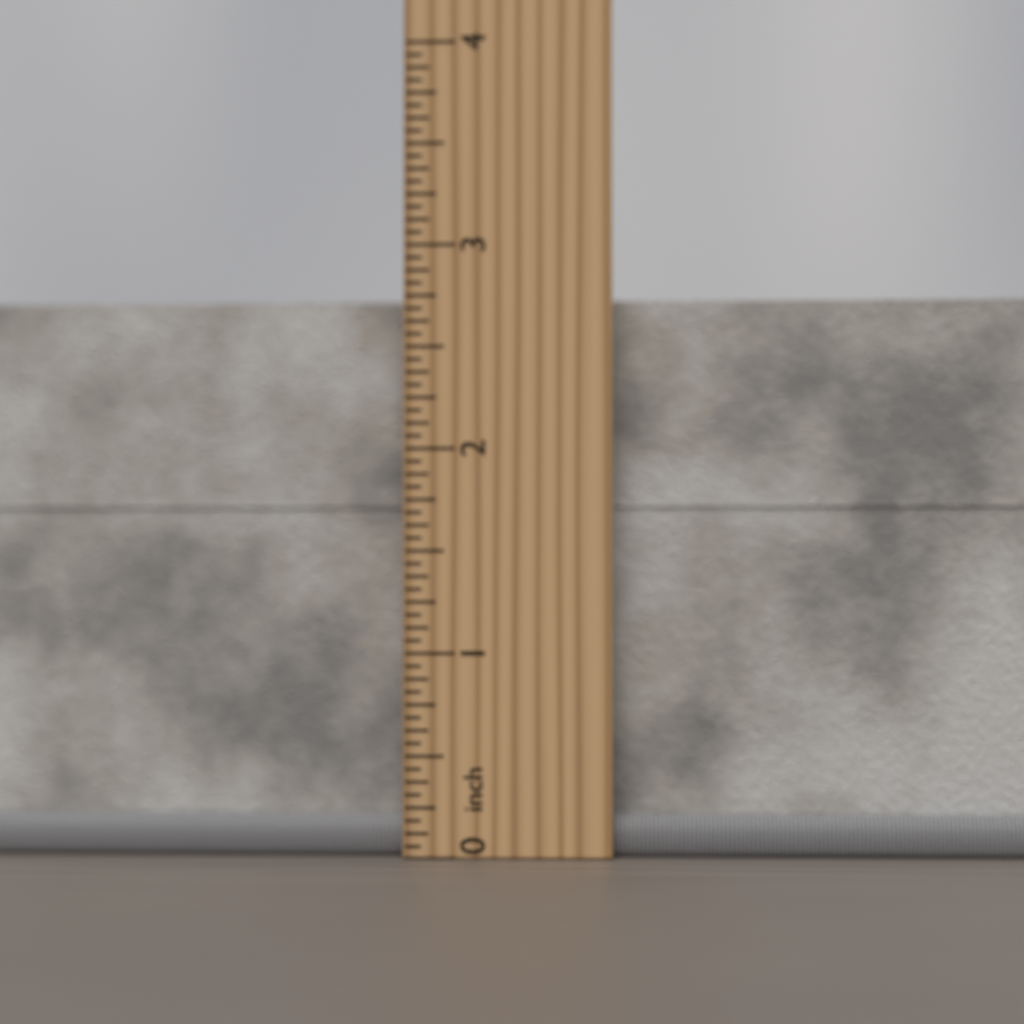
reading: 2.7500 inch
